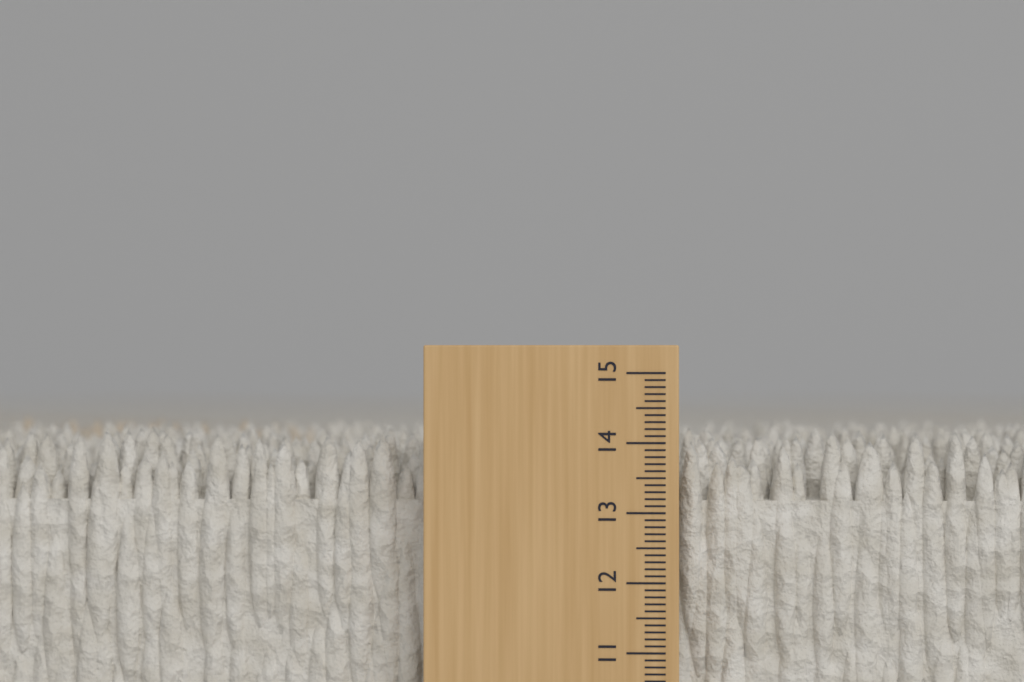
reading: 14.2 cm
